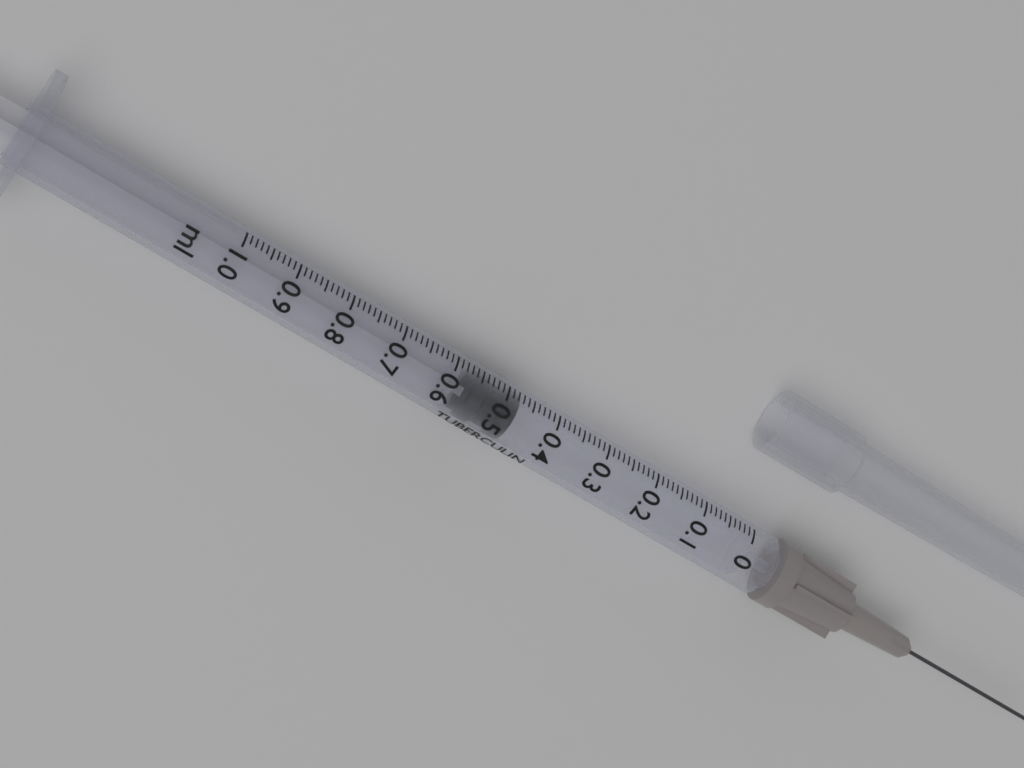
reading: 0.47 ml
